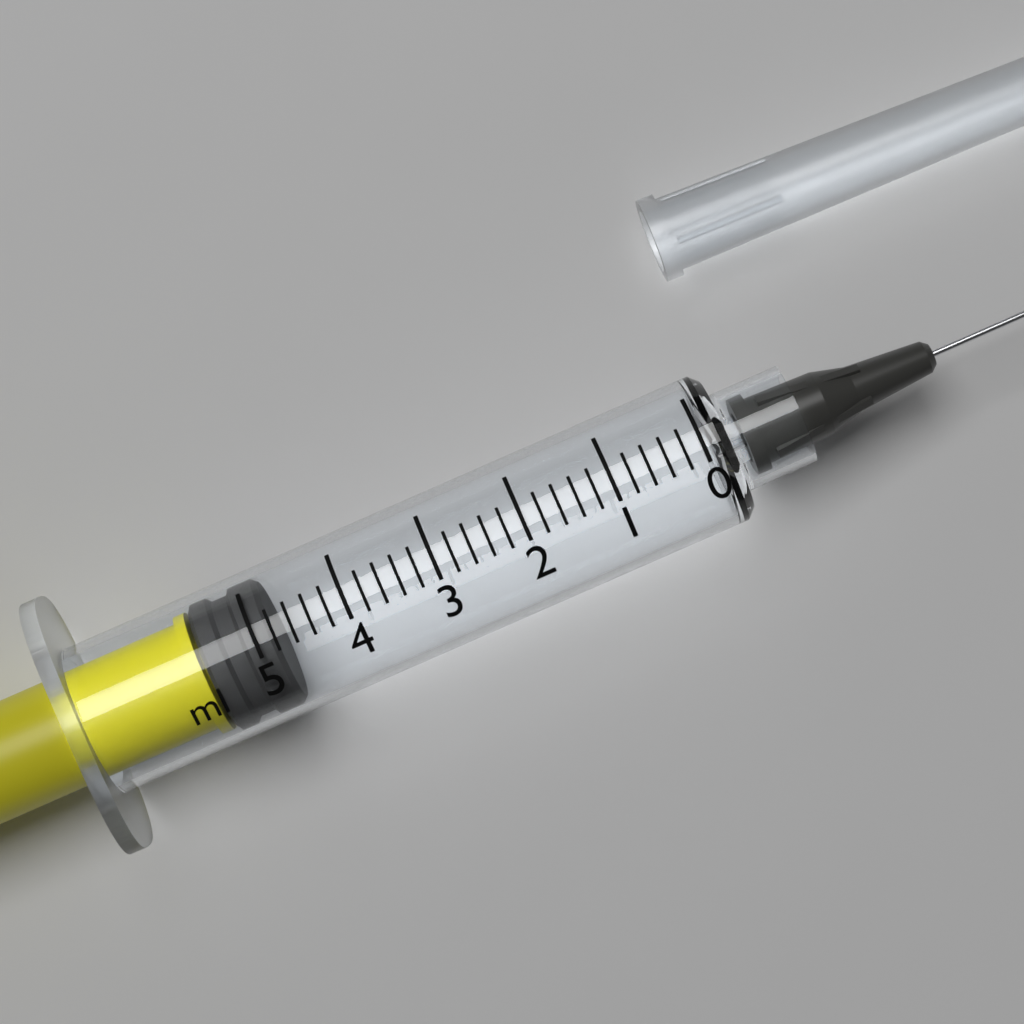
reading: 4.8 ml
